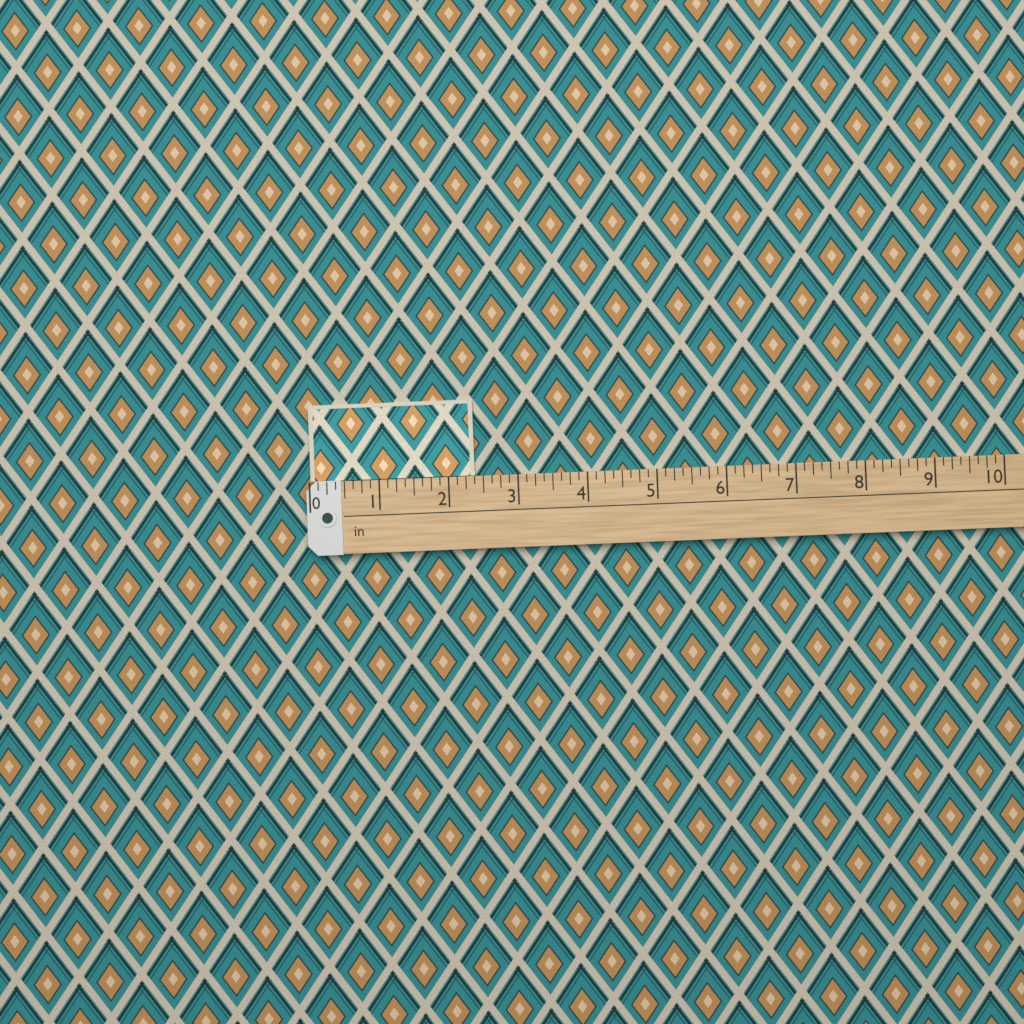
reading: 2.375 in
